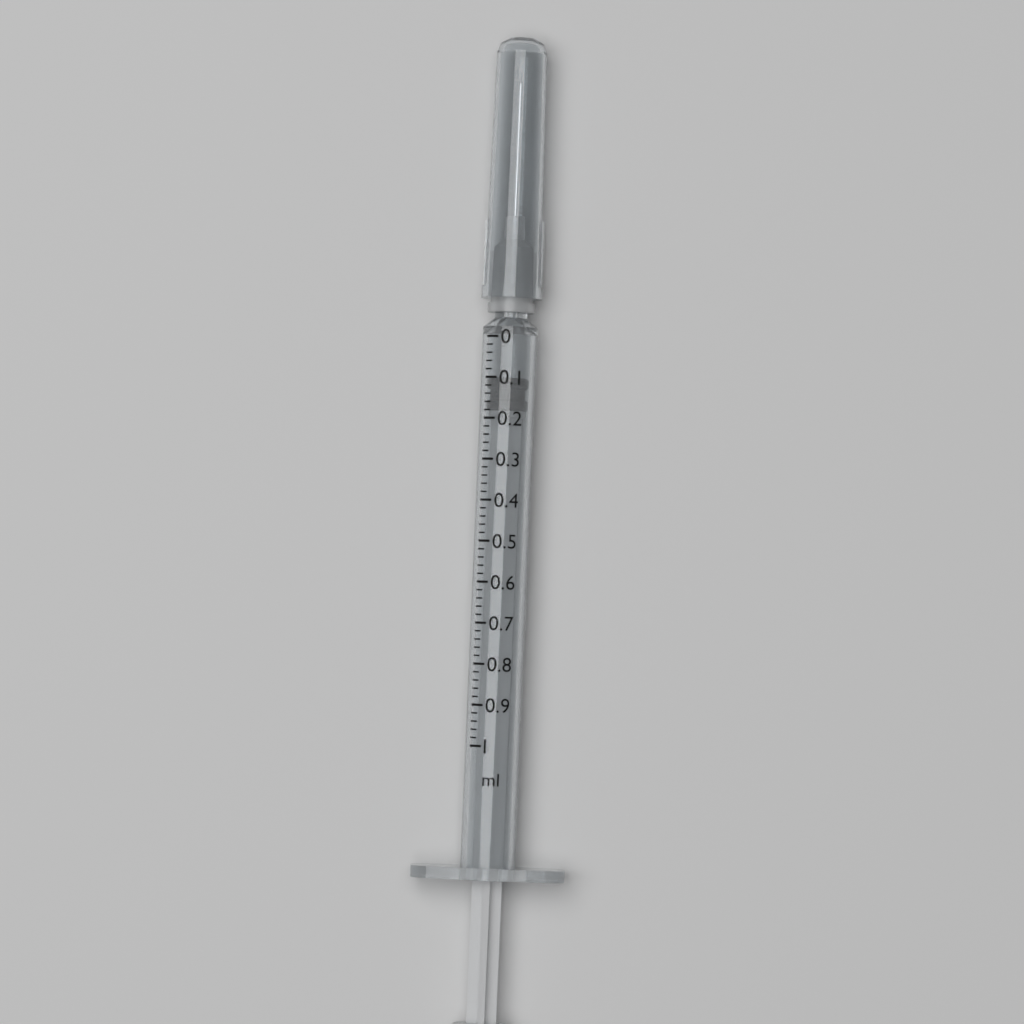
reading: 0.10 ml
